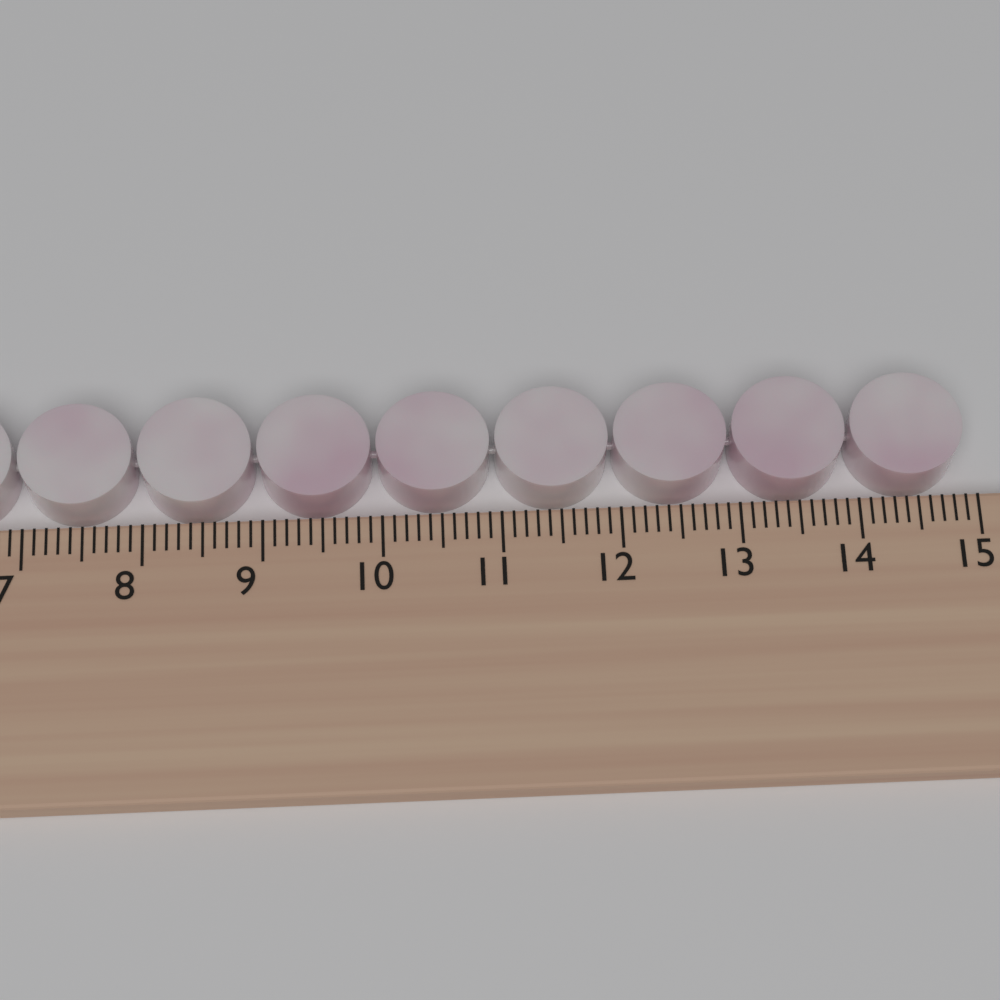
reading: 14.9 cm
